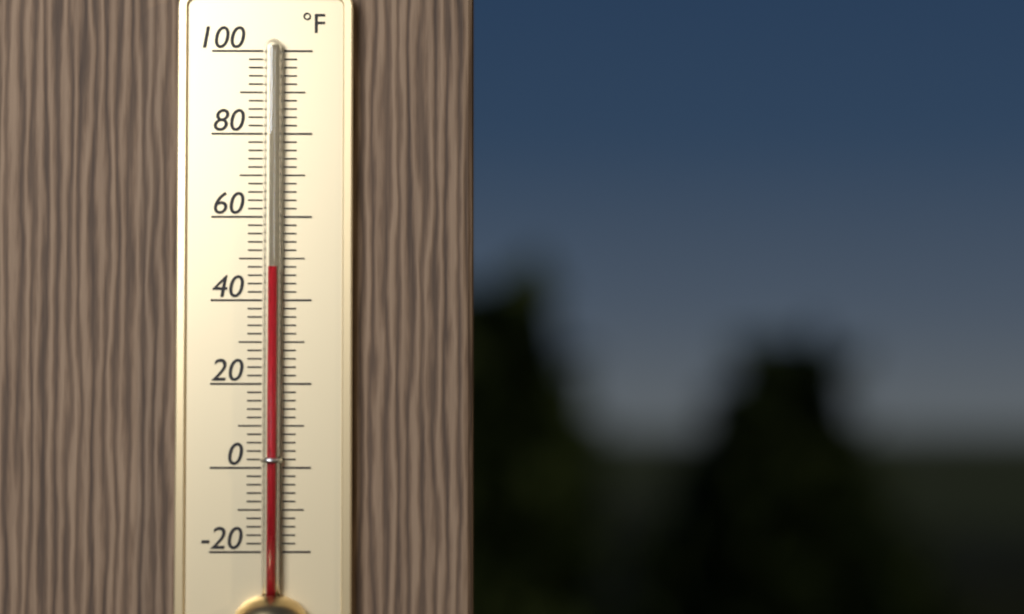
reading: 48 °F
